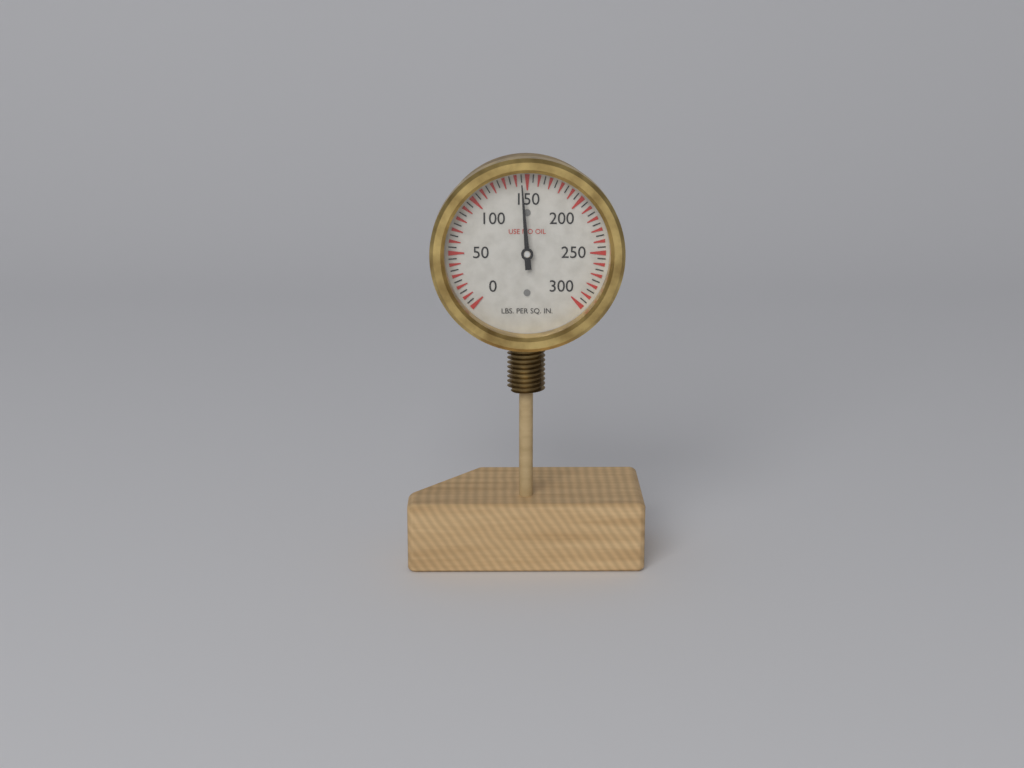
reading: 145 psi
